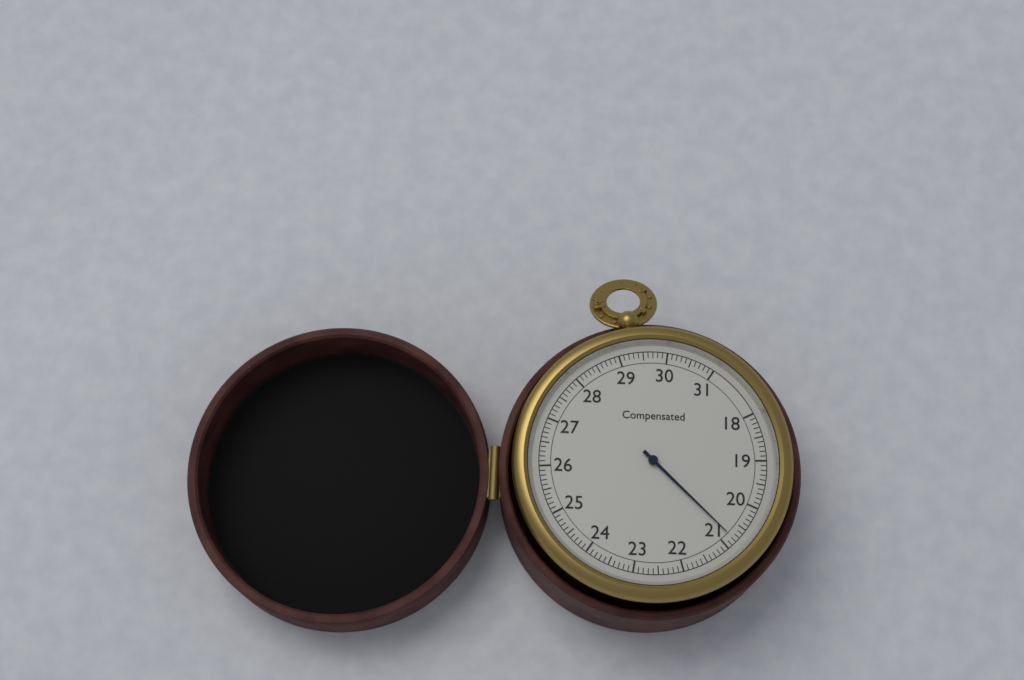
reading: 20.8 (no unit)
